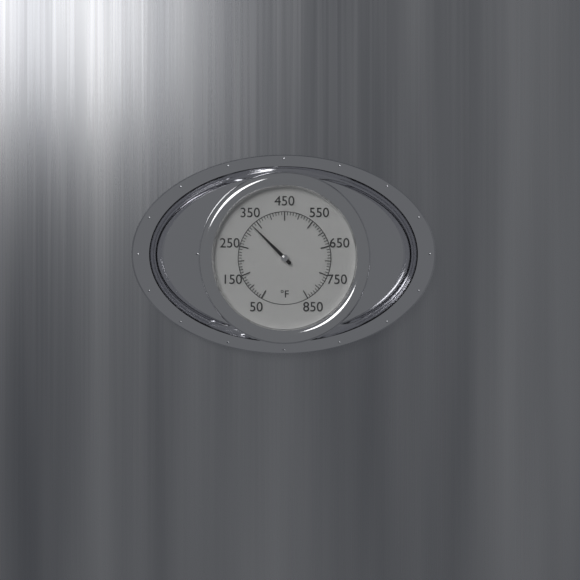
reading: 330 °F
